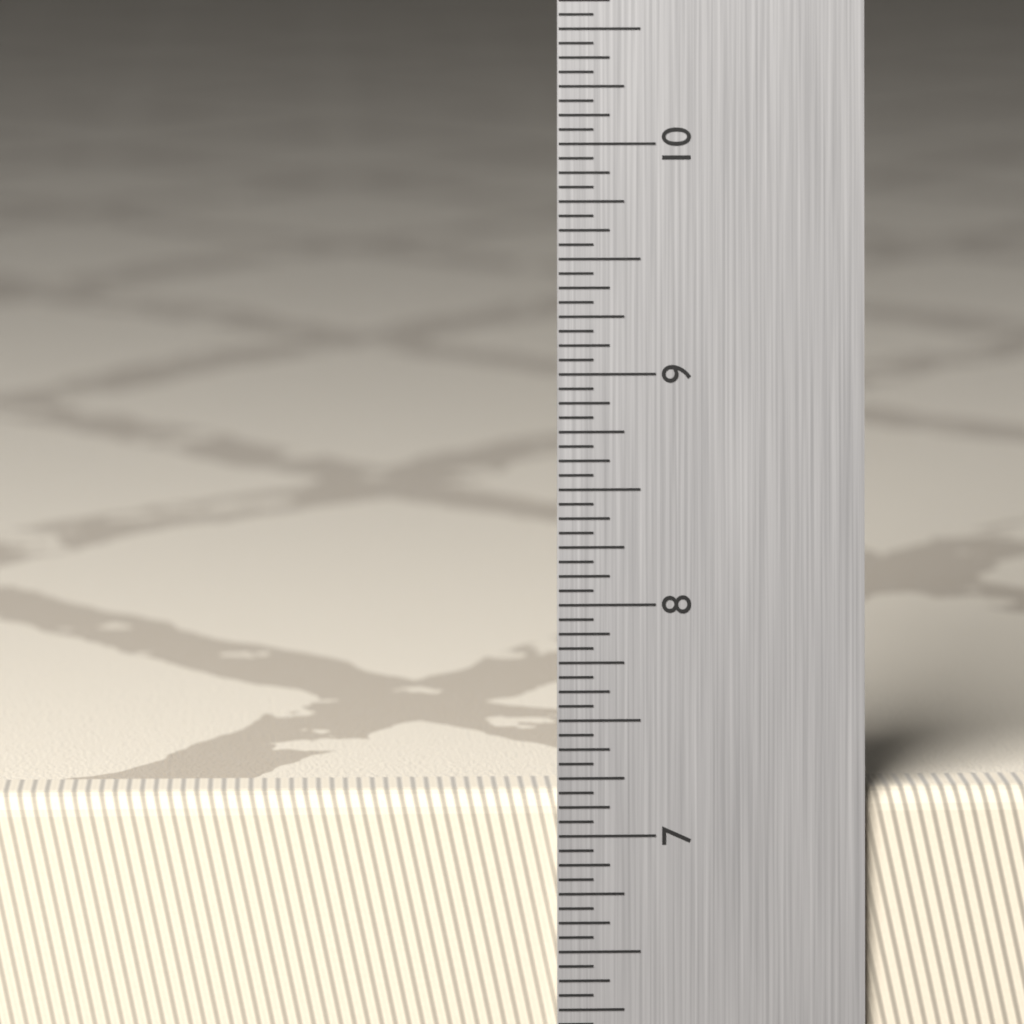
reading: 7.1875 in
